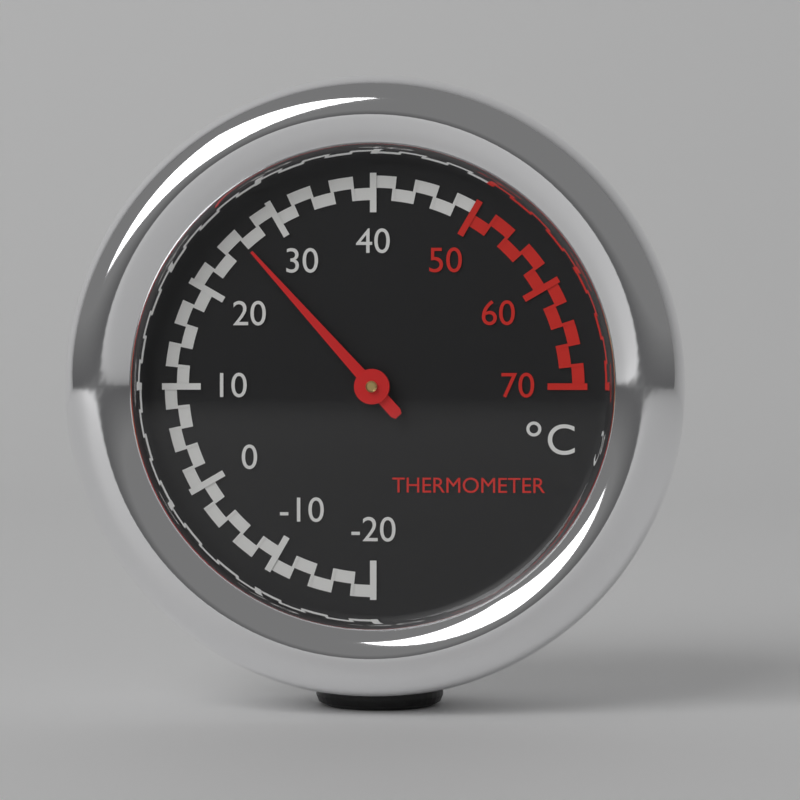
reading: 26 °C
